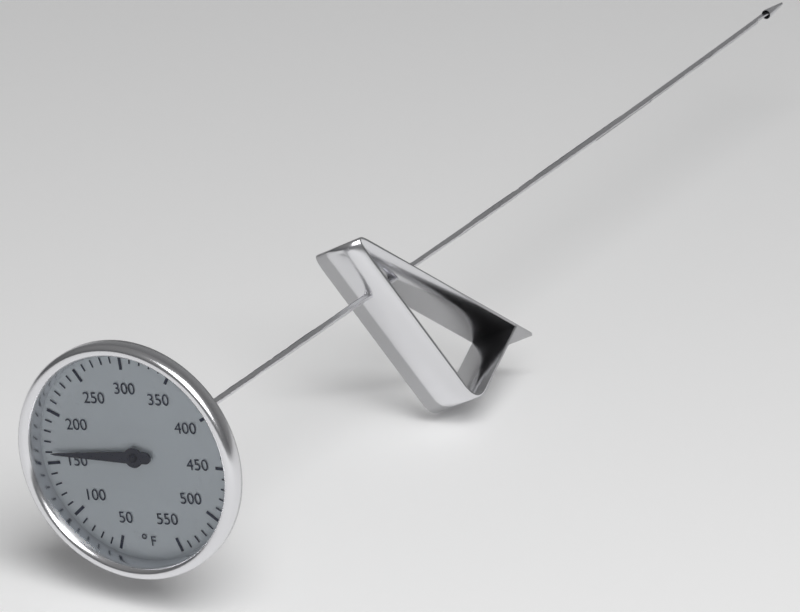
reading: 160 °F
